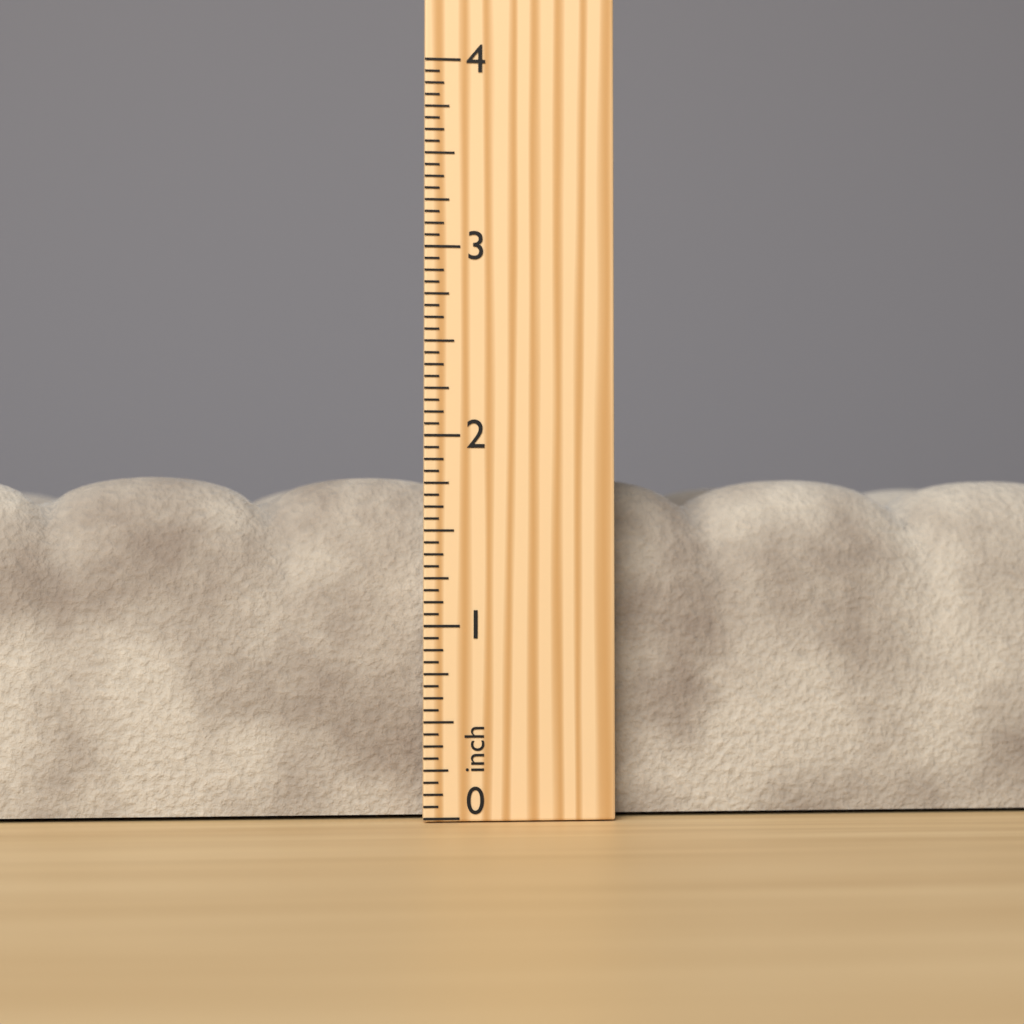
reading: 1.8125 inch
